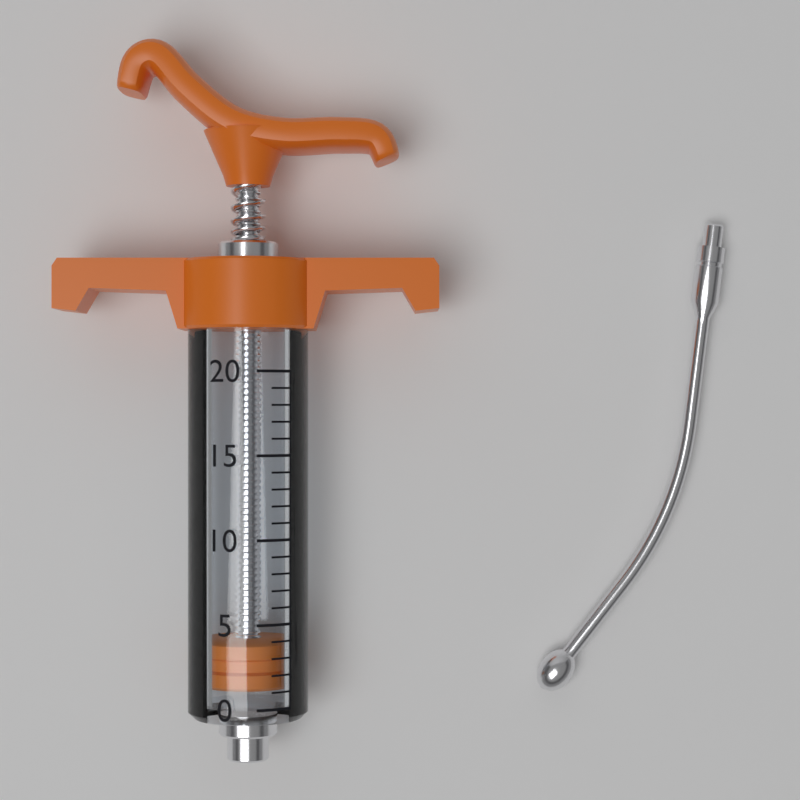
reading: 1 (no unit)
